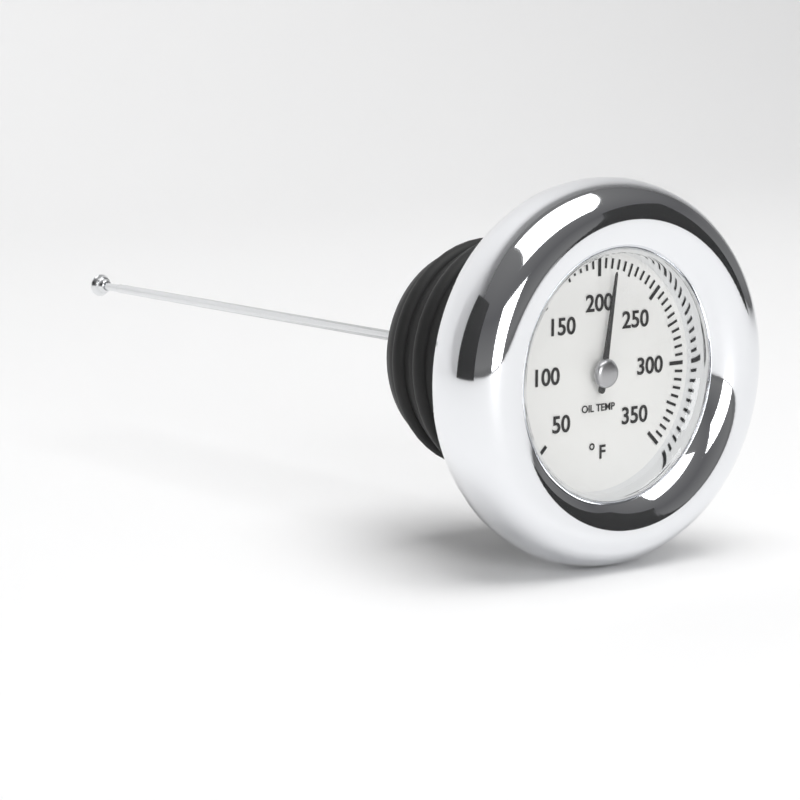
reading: 210 °F
